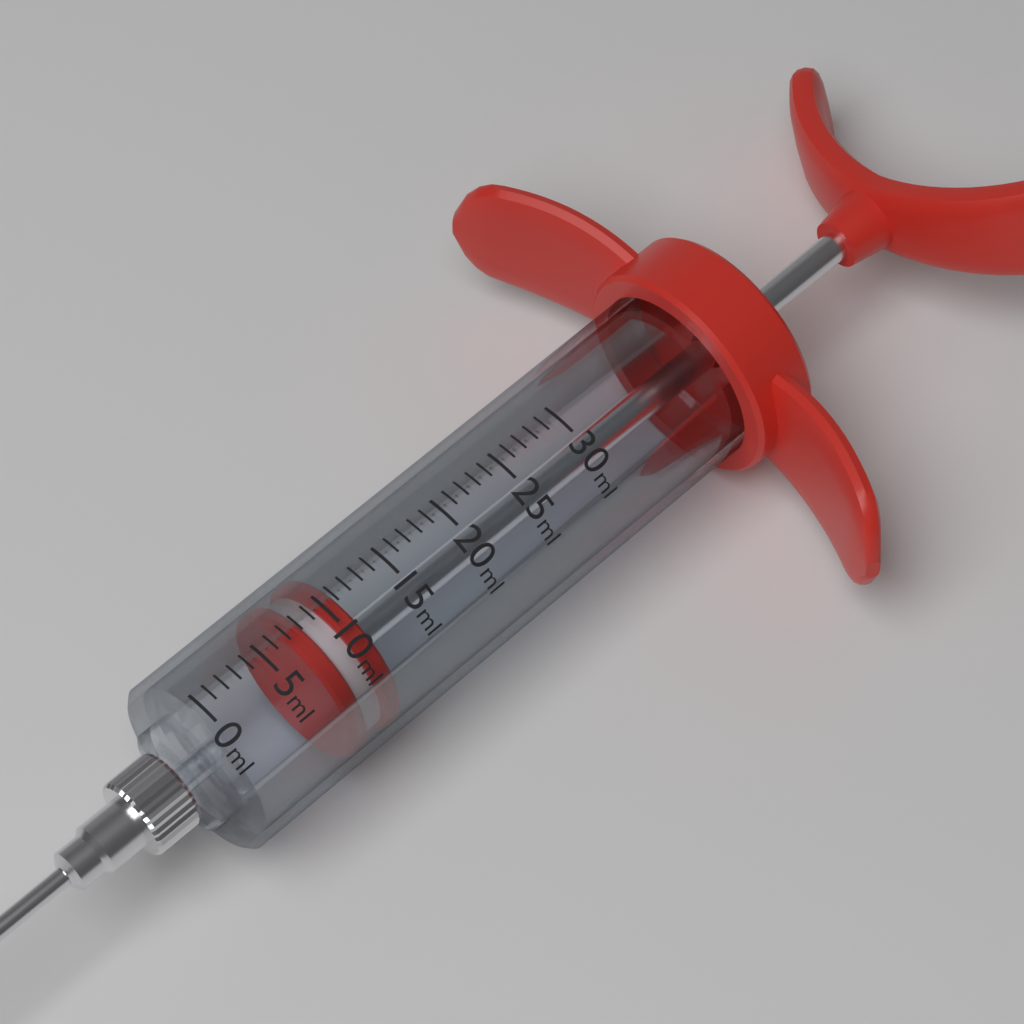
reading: 7 ml
